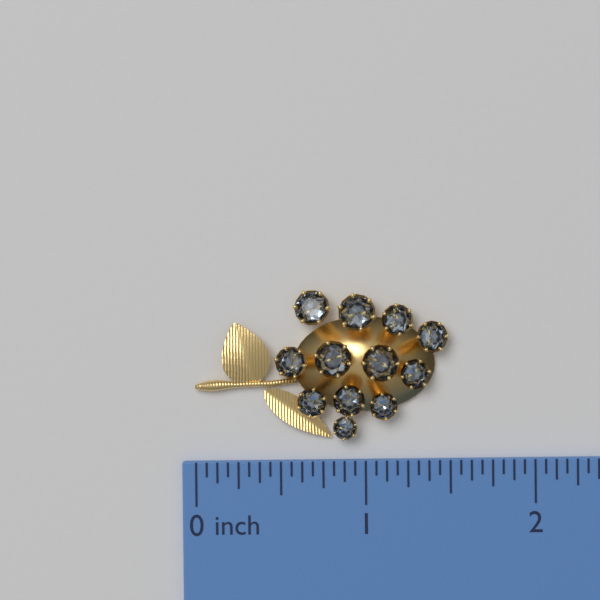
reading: 1.5000 inch
